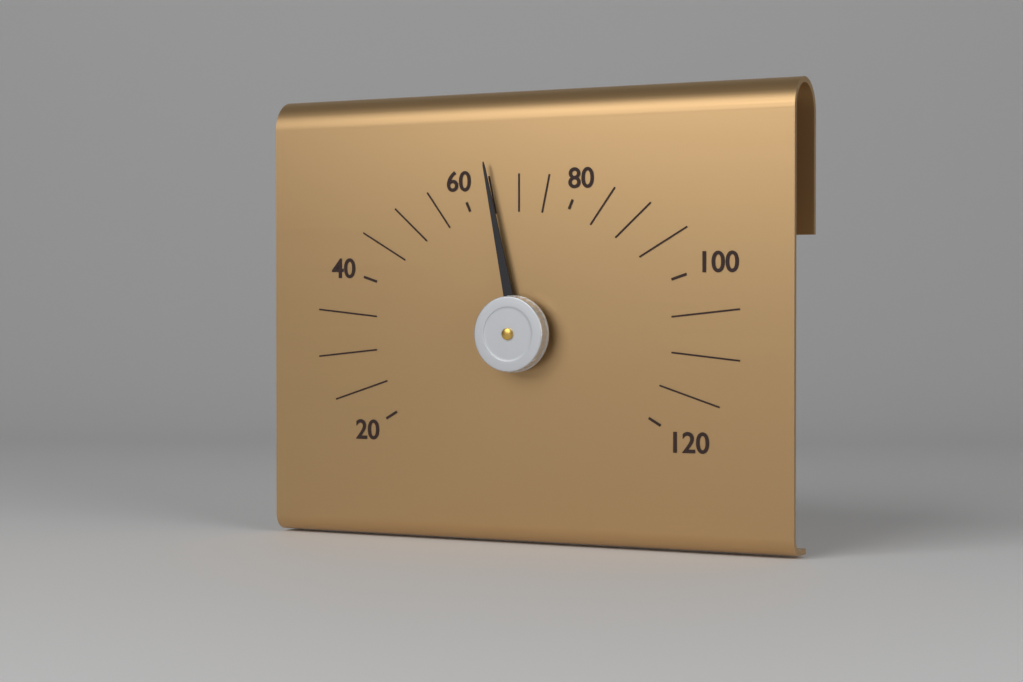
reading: 65 (no unit)
